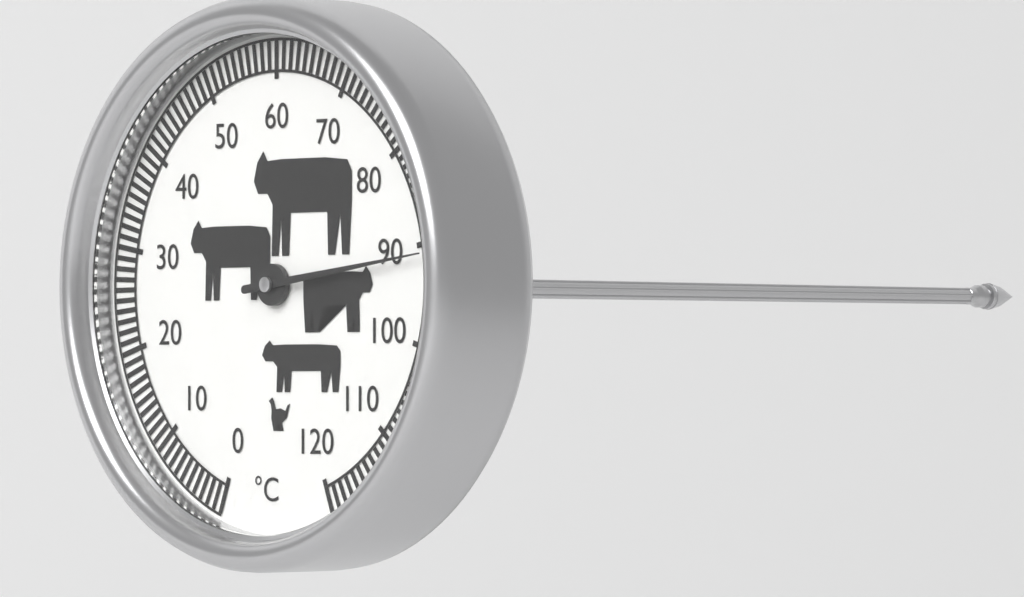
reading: 91 °C
